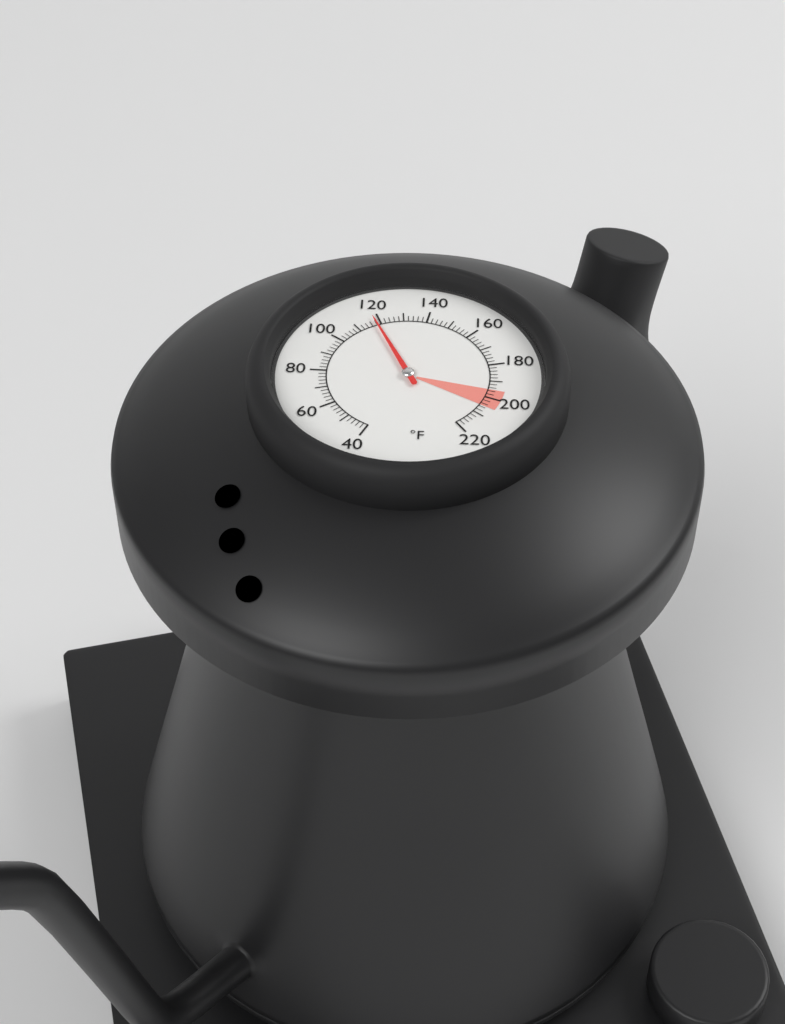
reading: 118 °F
